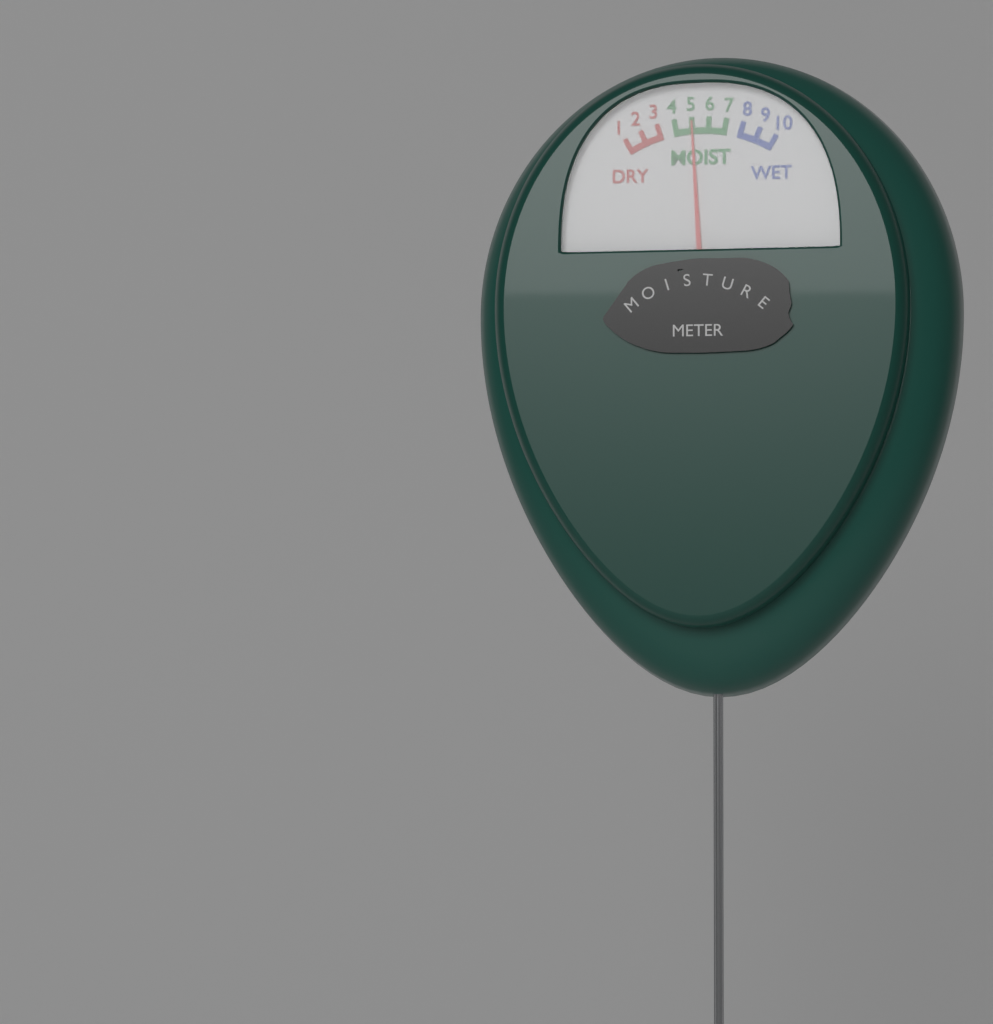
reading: 5 (no unit)
